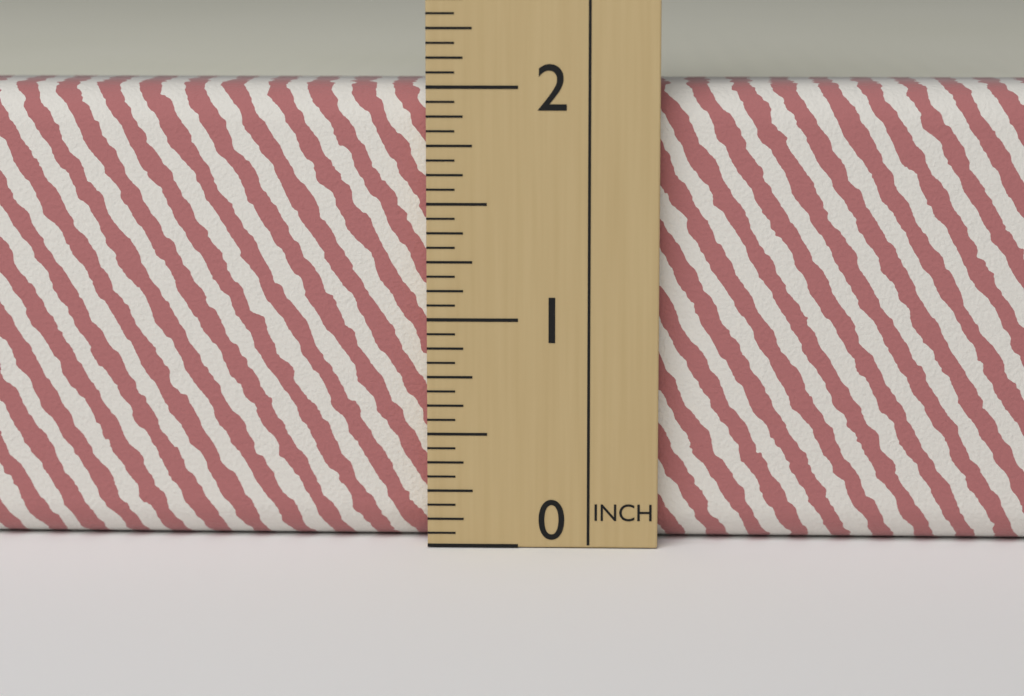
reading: 2.0000 in
